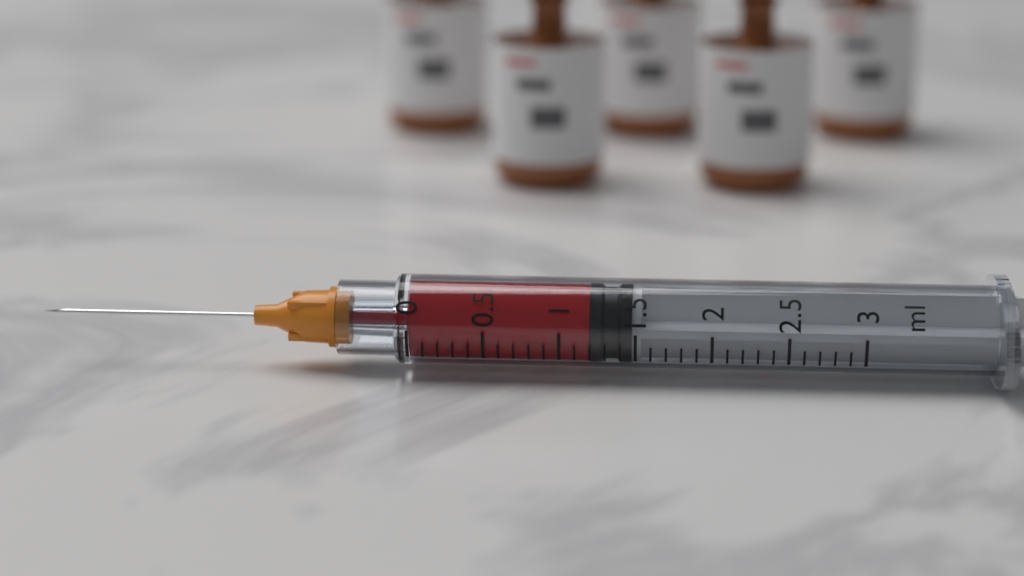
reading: 1.2 ml
